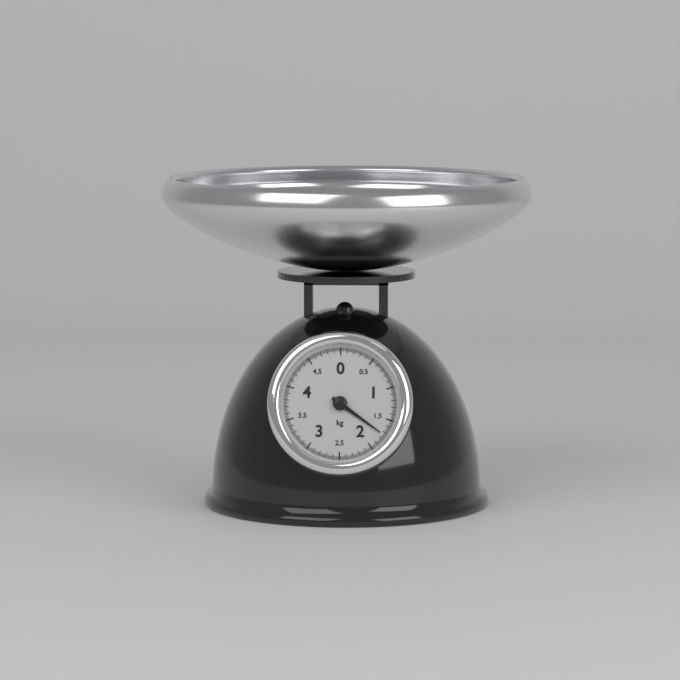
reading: 1.74 kg
